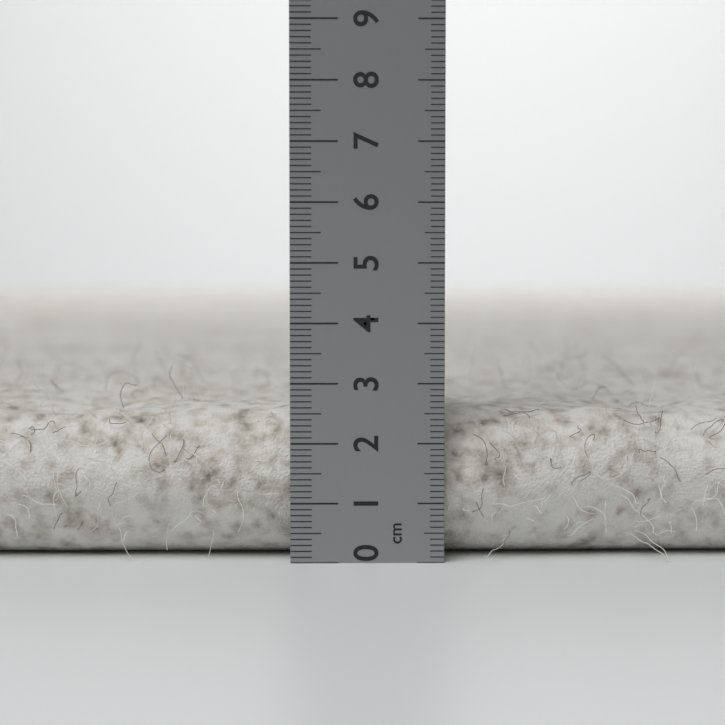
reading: 2.6 cm
